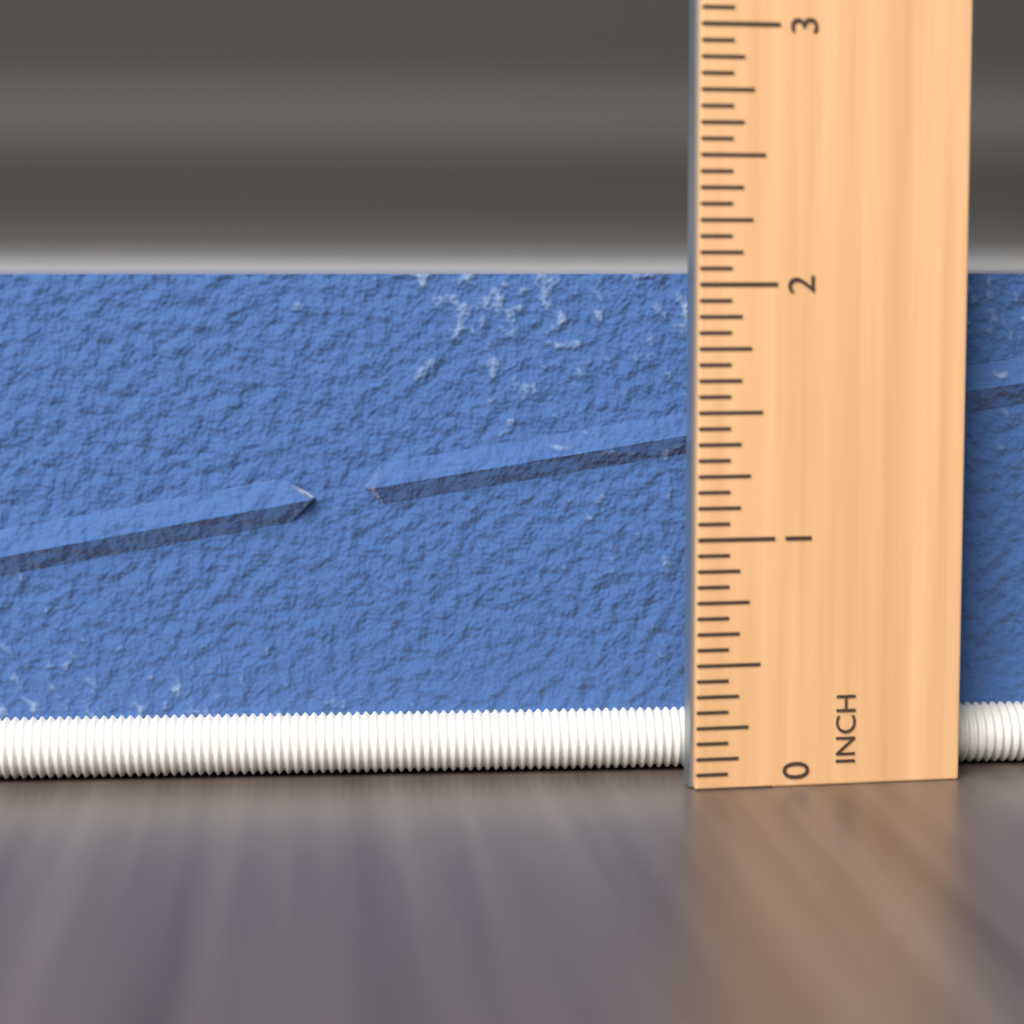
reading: 2.0625 in
